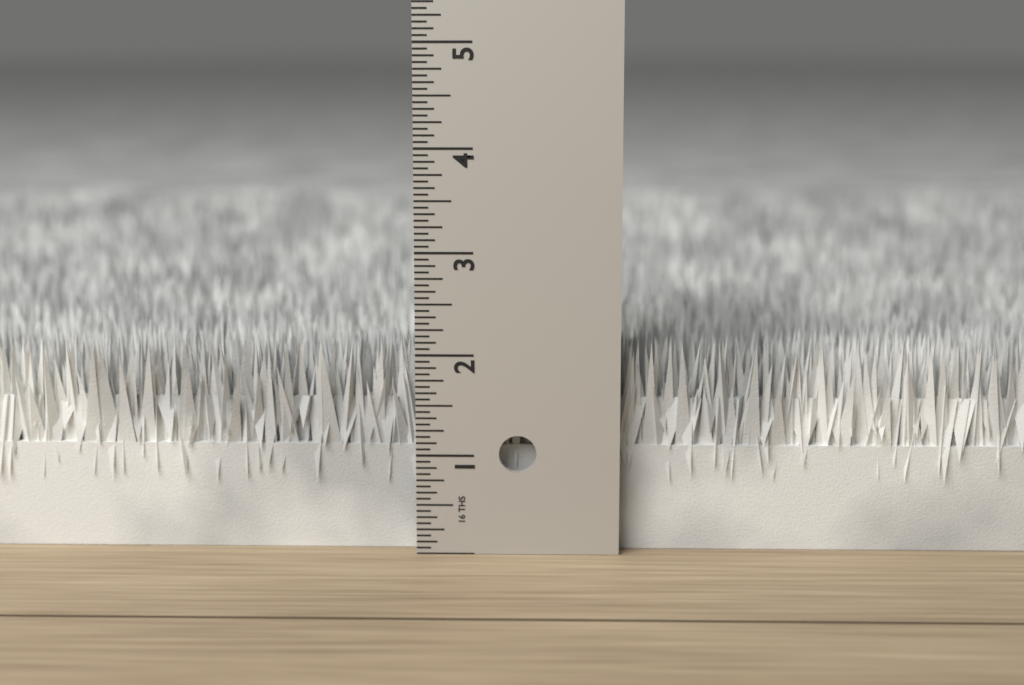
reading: 2.1250 in
